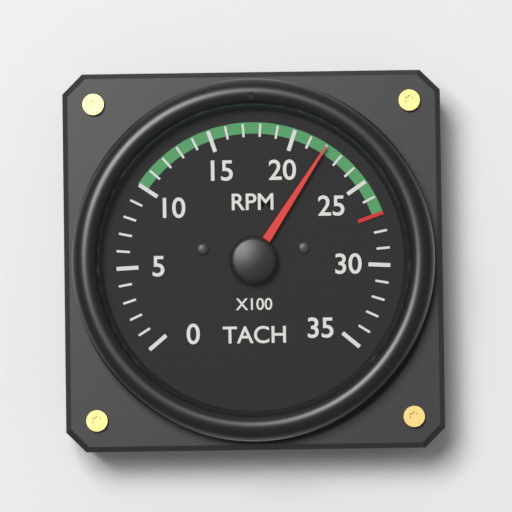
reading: 2200 RPM
